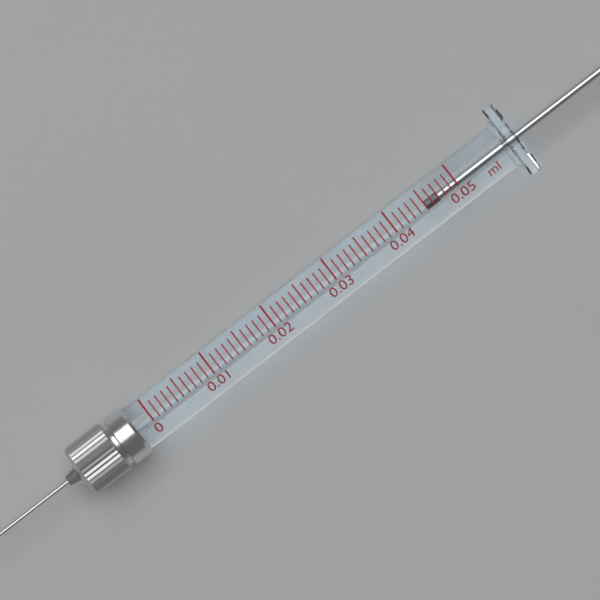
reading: 0.045 ml
